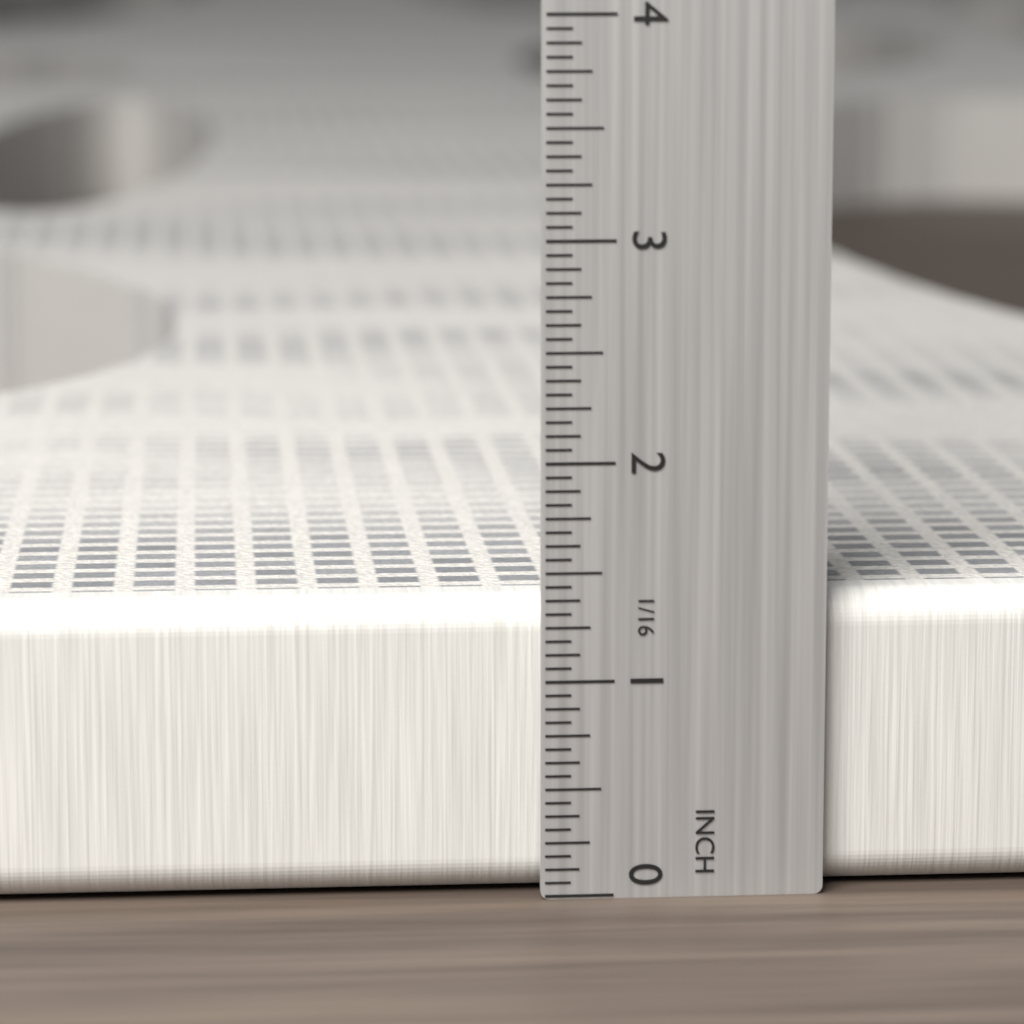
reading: 1.3750 in
